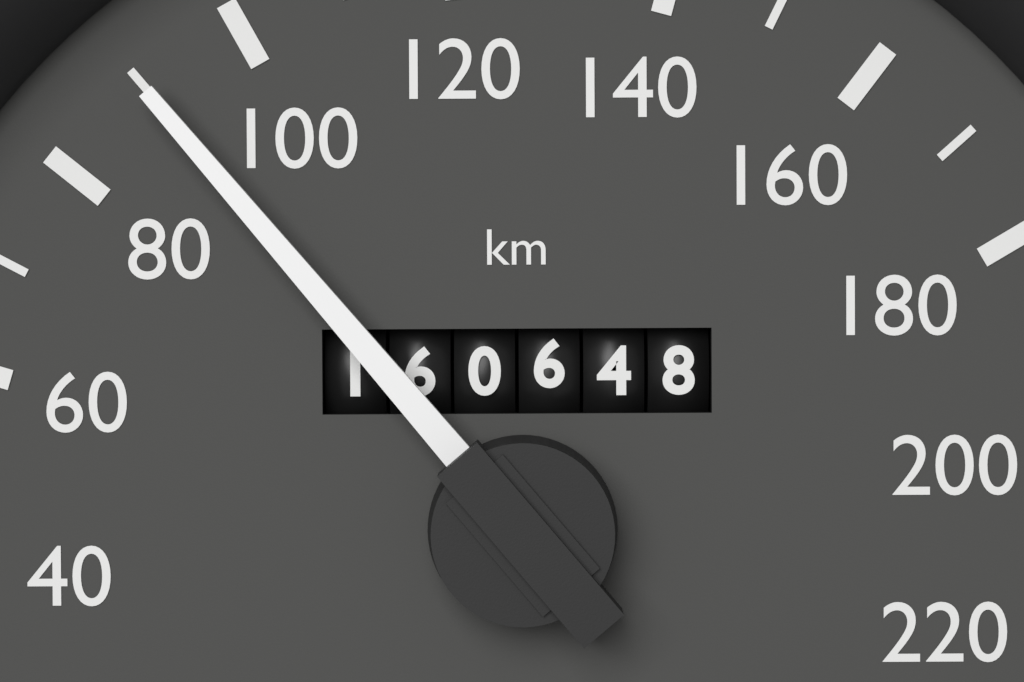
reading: 90 km/h
